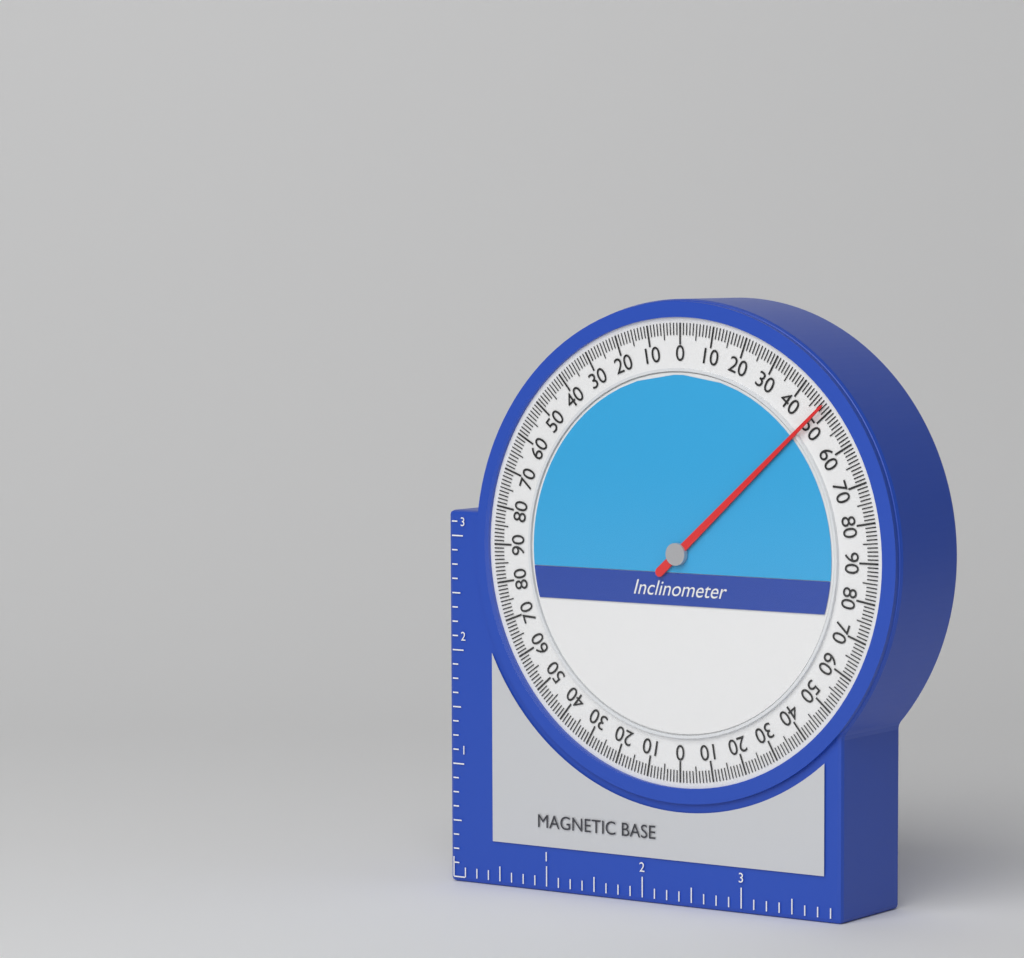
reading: 48 (no unit)
